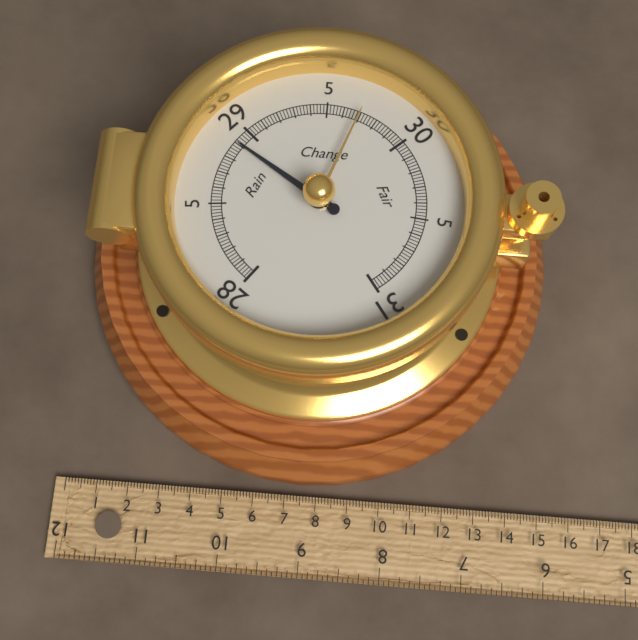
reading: 28.90 inHg
